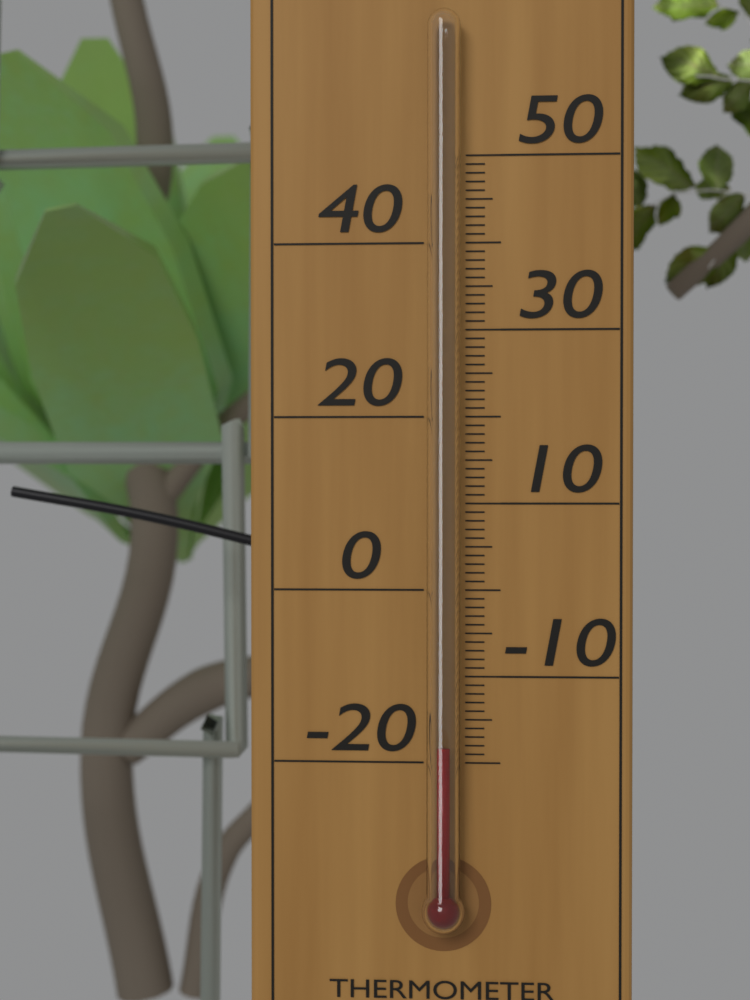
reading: -18 °C
